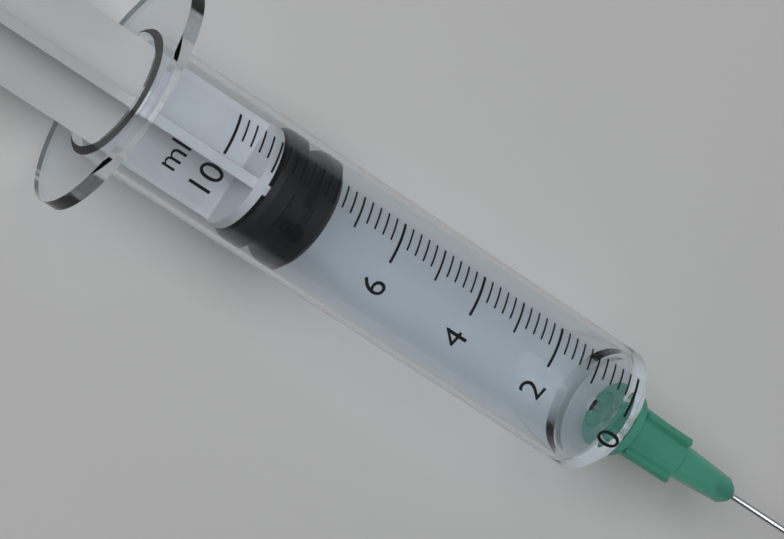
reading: 7.4 ml
